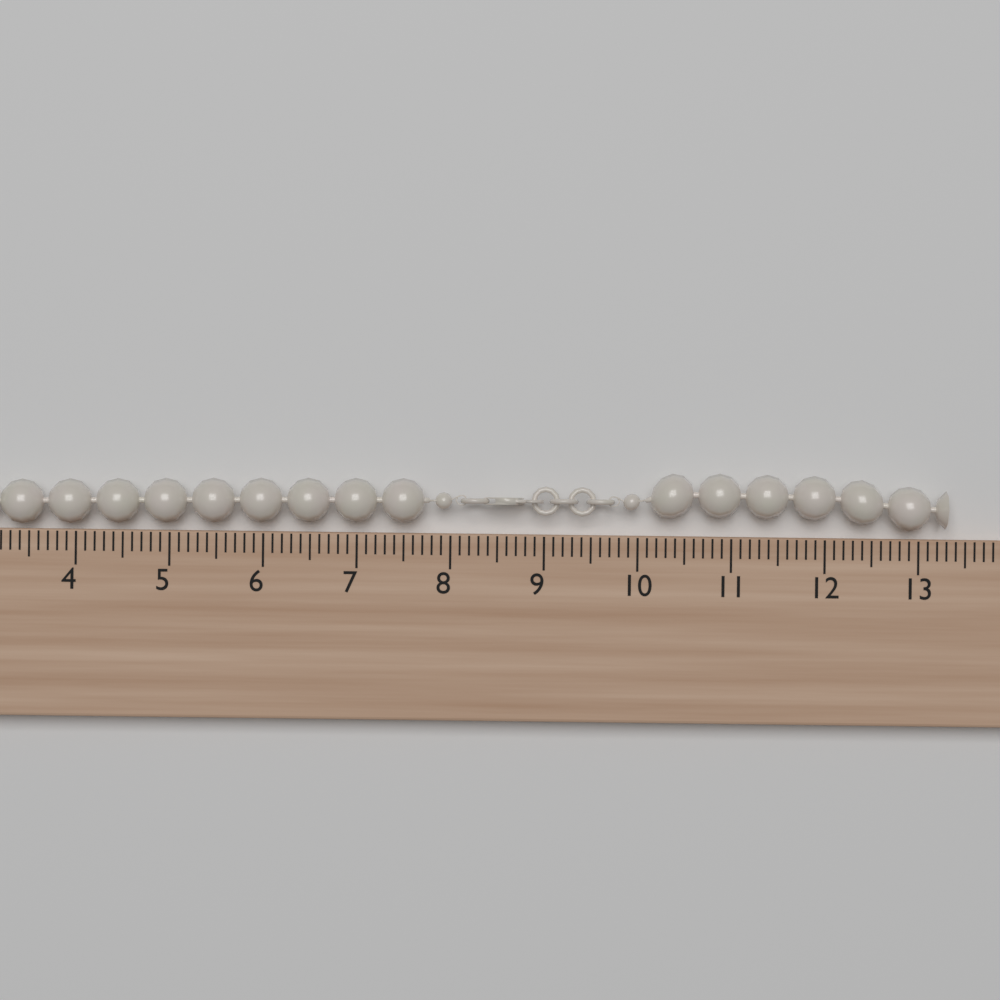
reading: 13.3 cm
